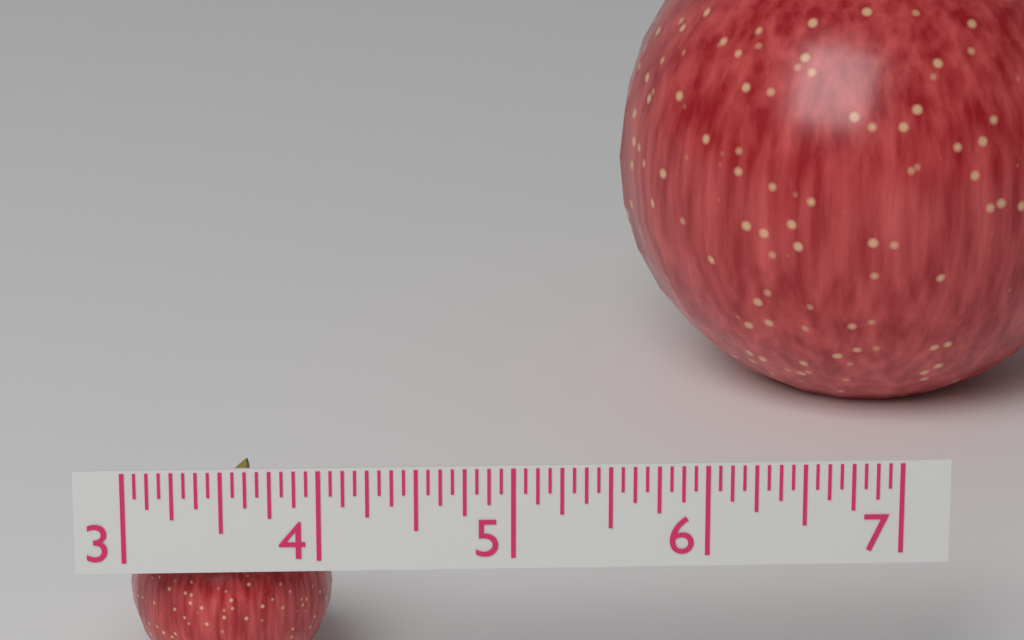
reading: 4.0625 (no unit)
